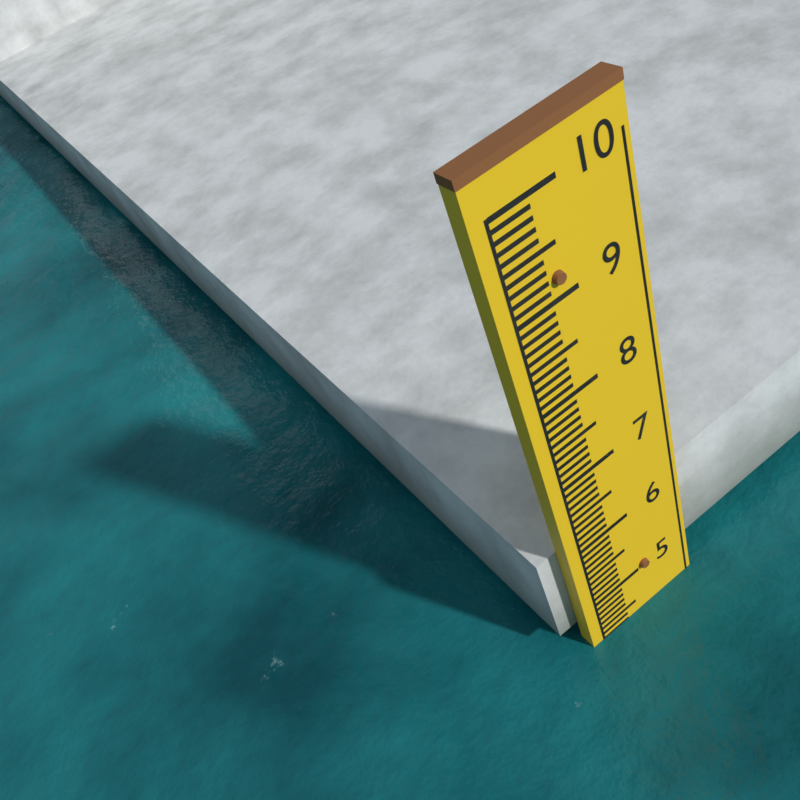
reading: 4.3 (no unit)
